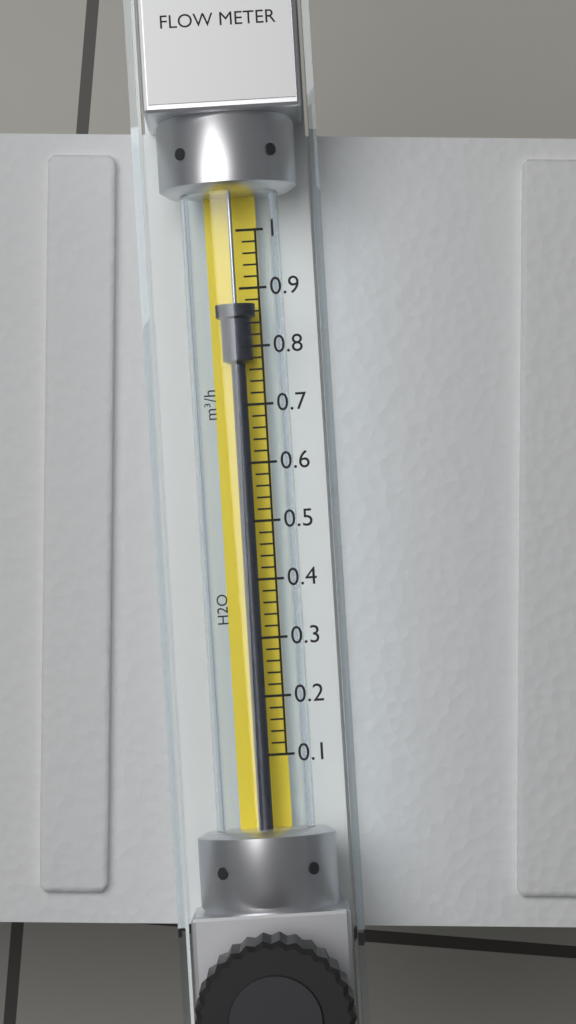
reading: 0.88 m³/h
